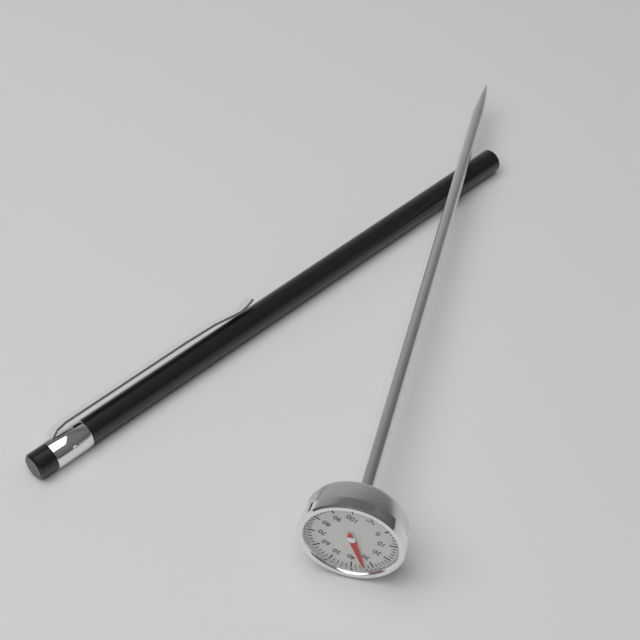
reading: 34 °C
